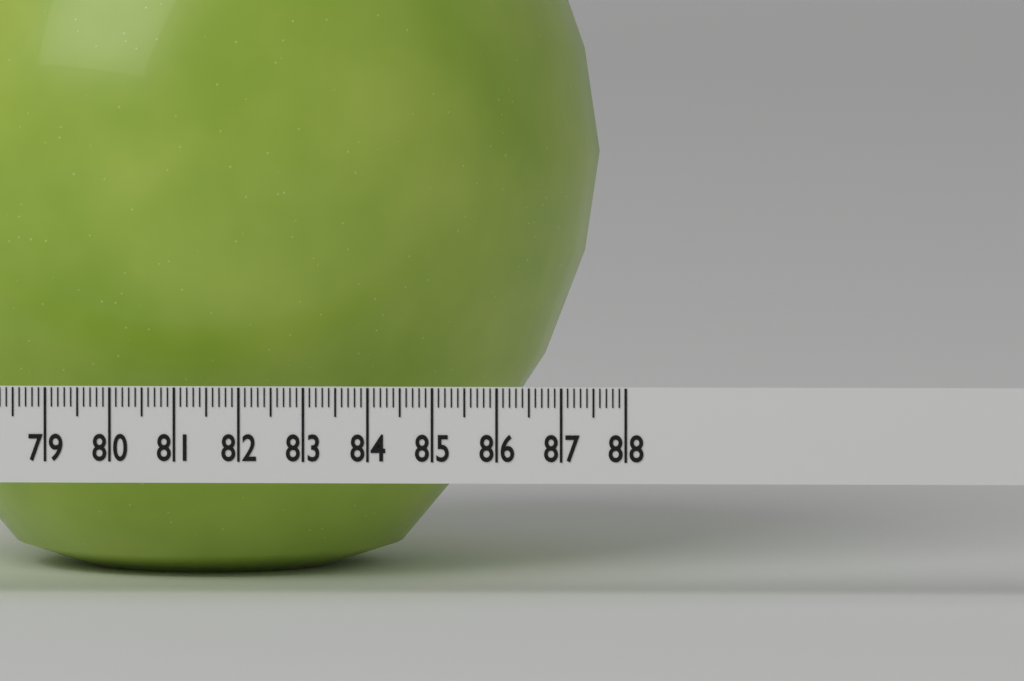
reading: 87.4 (no unit)
